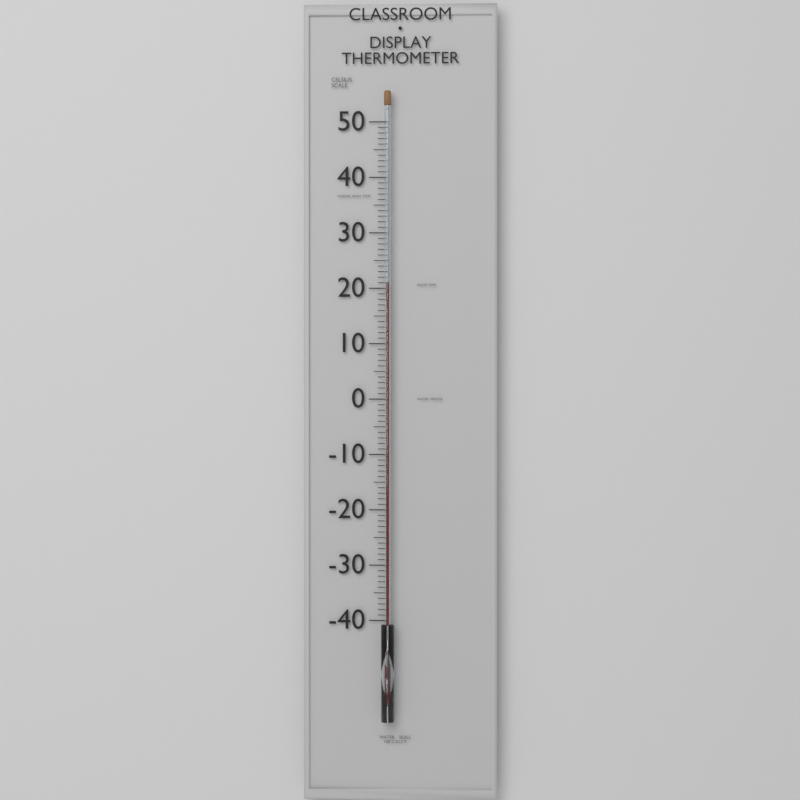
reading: 21 °C
